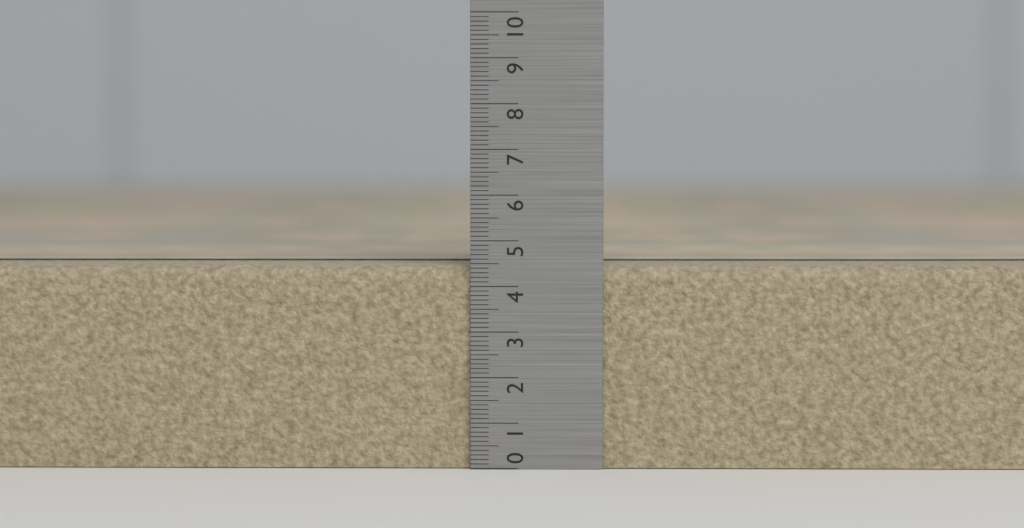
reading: 4.5 (no unit)
